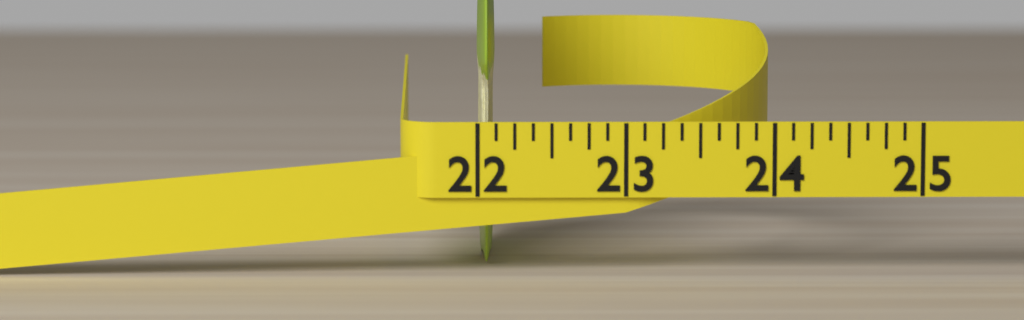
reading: 22.125 (no unit)
